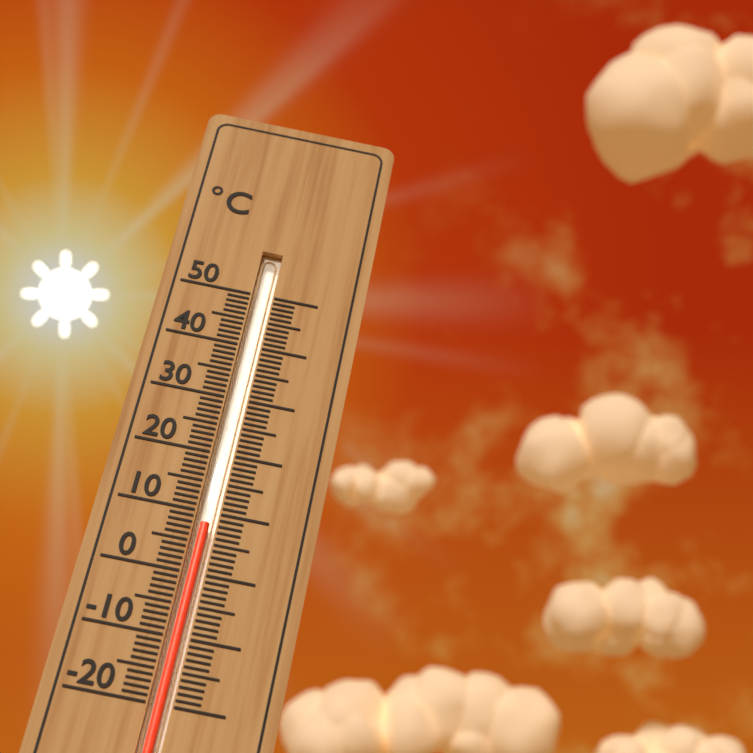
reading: 8 °C
